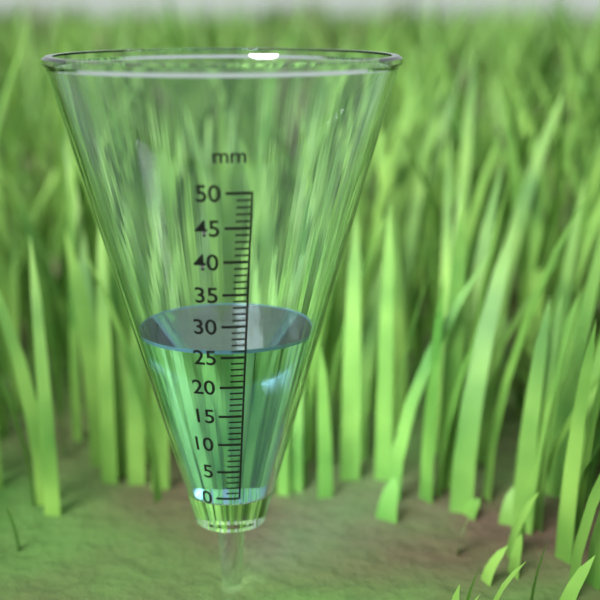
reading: 26 mm
